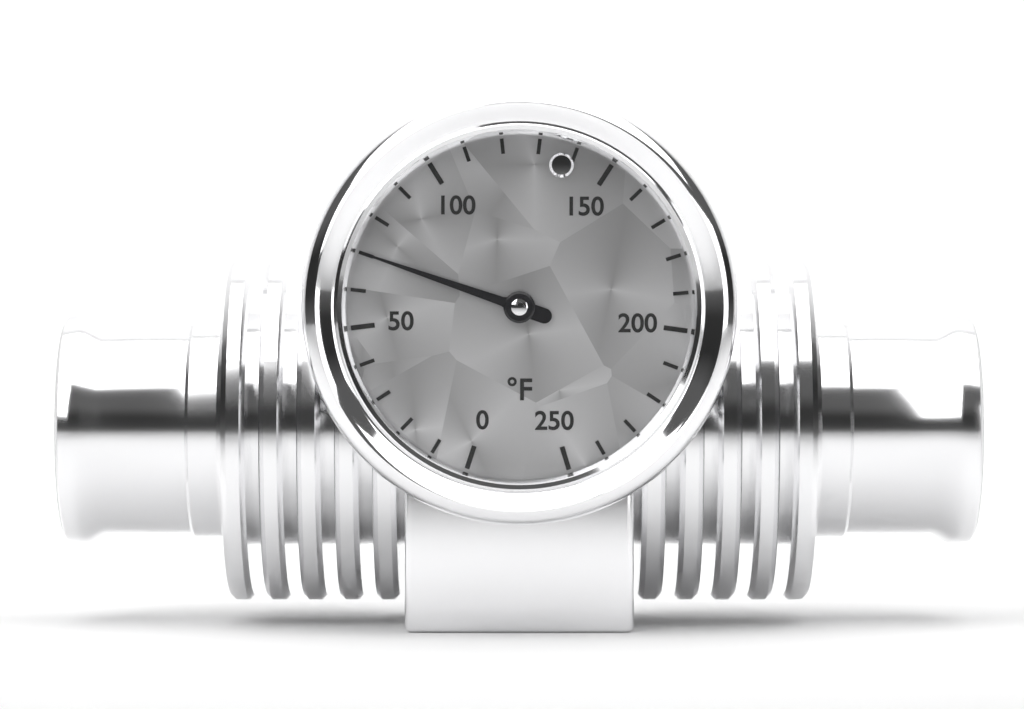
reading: 70 °F
